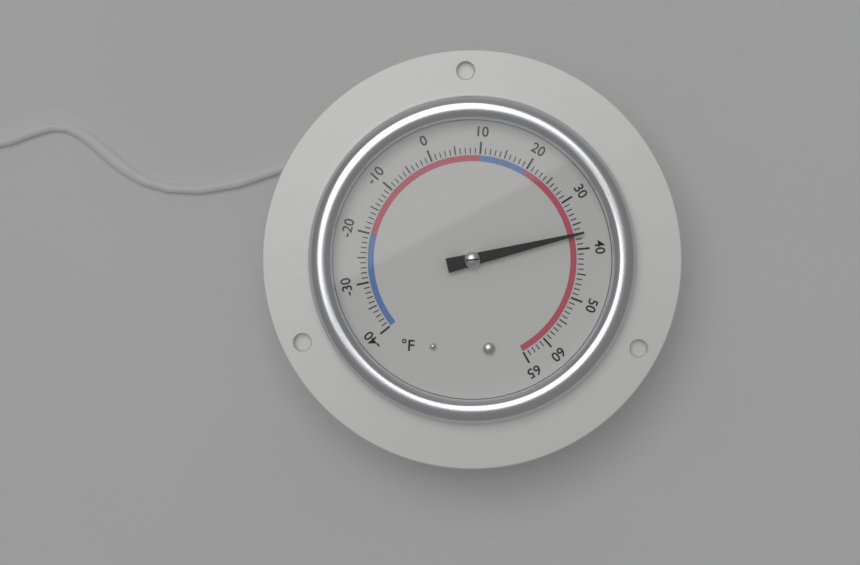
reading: 37 °F
